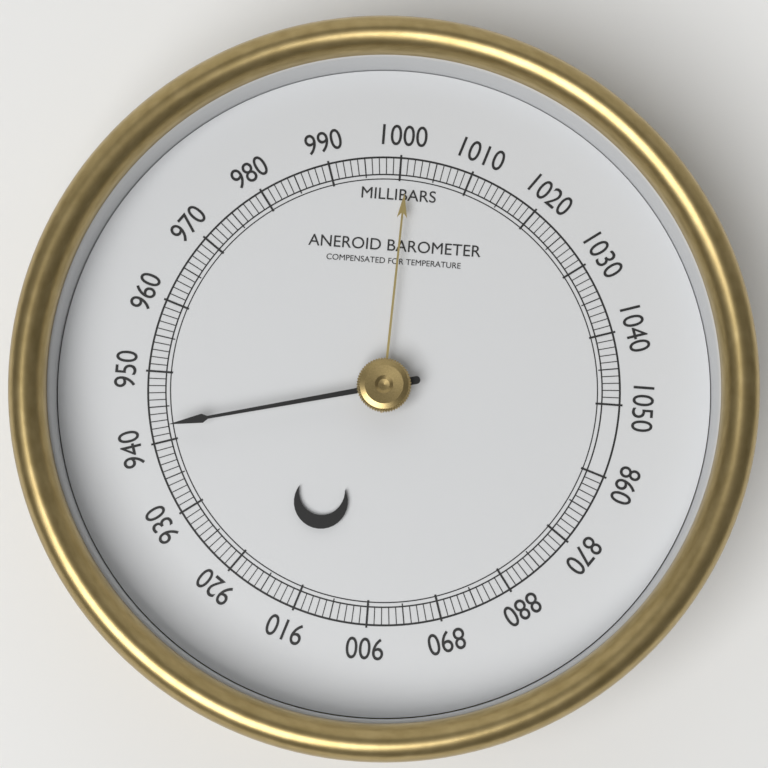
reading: 942 mbar
